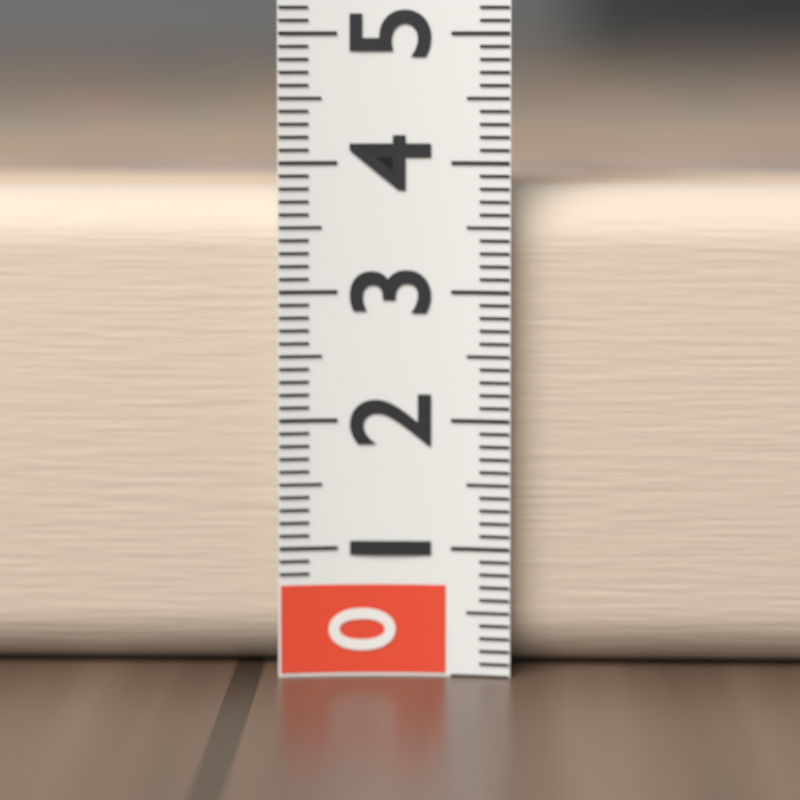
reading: 3.8 (no unit)
